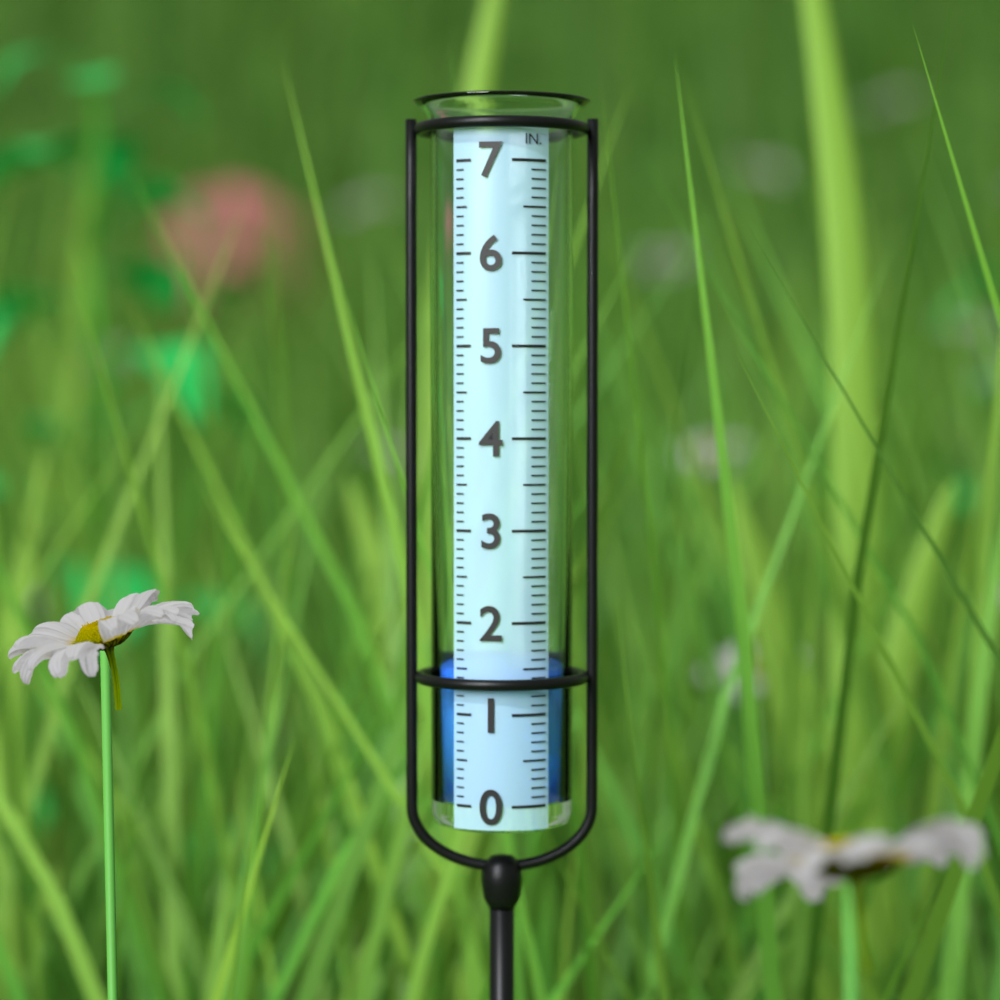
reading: 1.4 in
